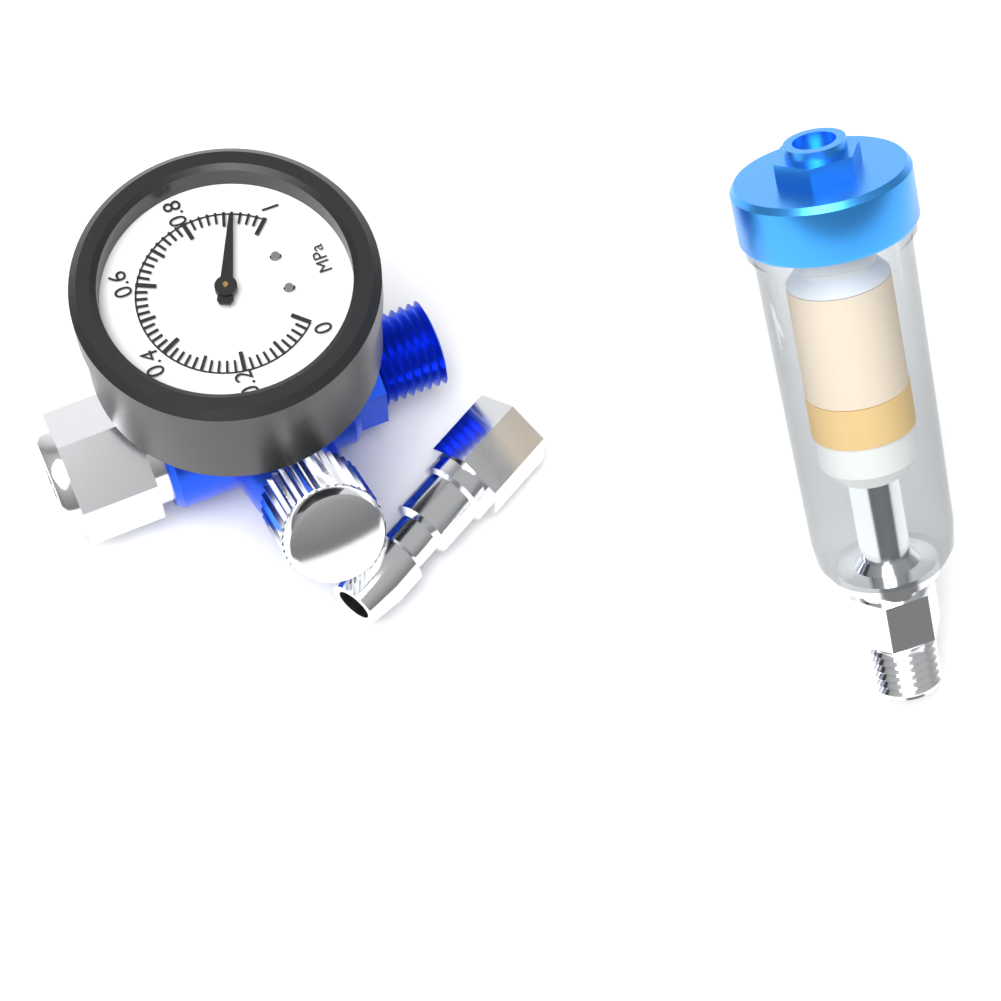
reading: 0.92 MPa
